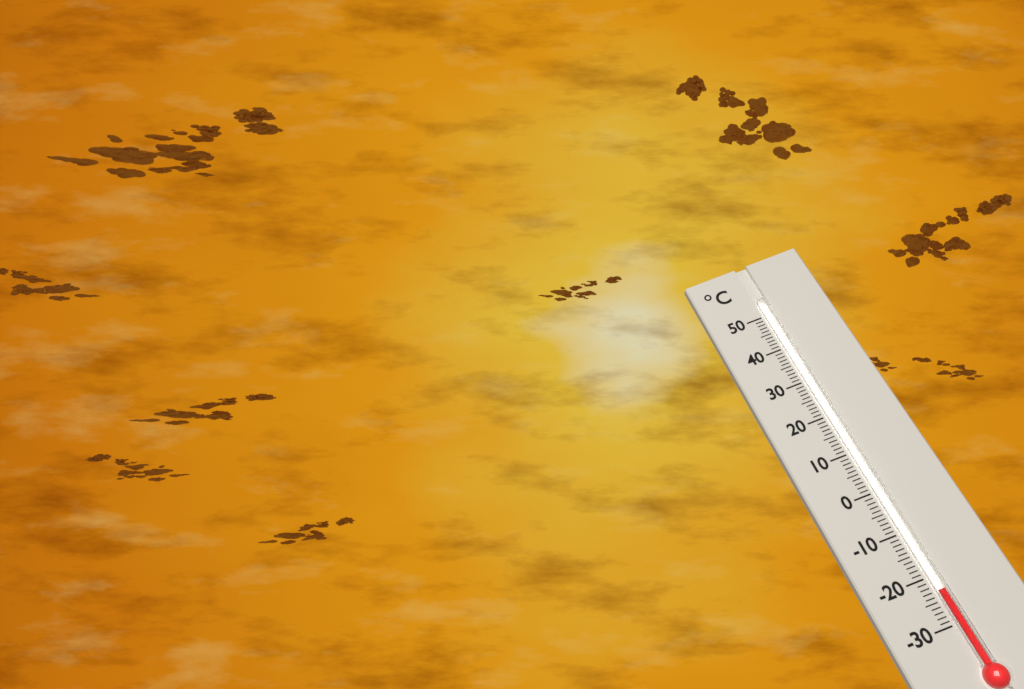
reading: -23 °C
